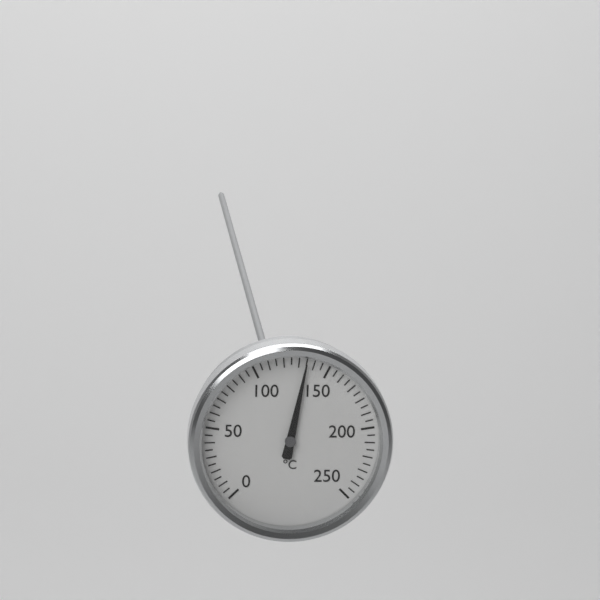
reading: 135 °C
